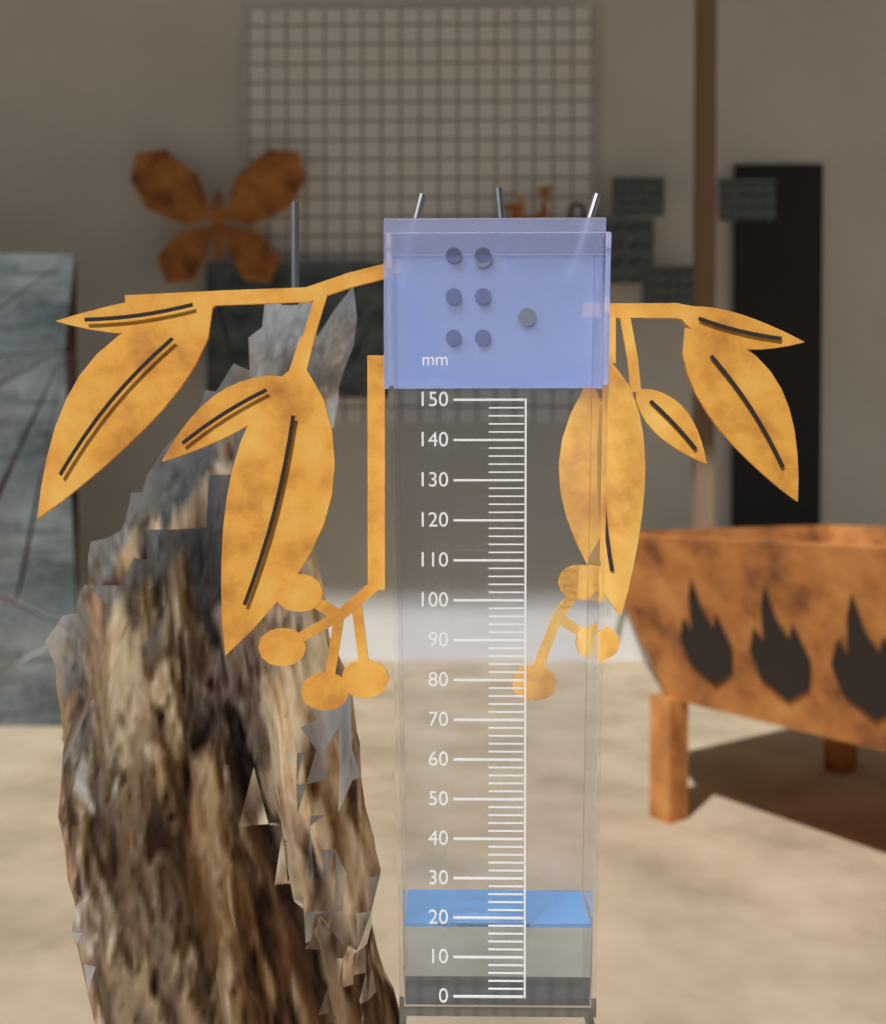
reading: 18 mm
